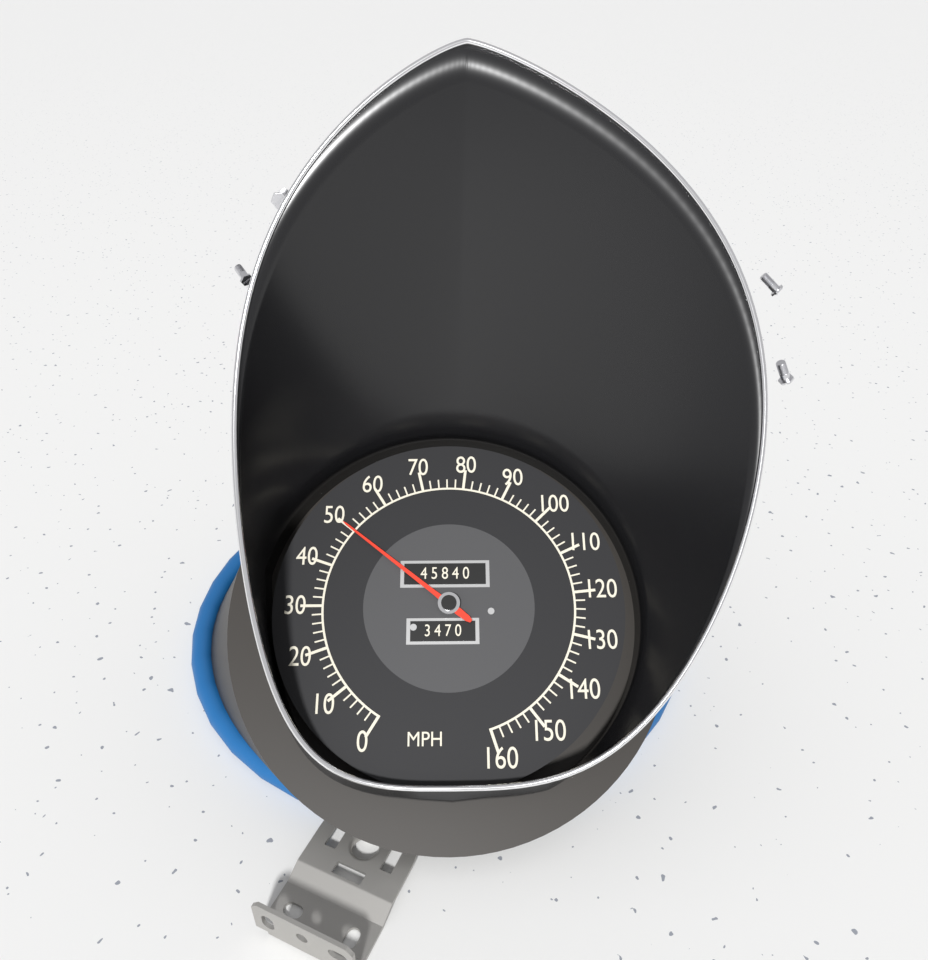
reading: 50 MPH
